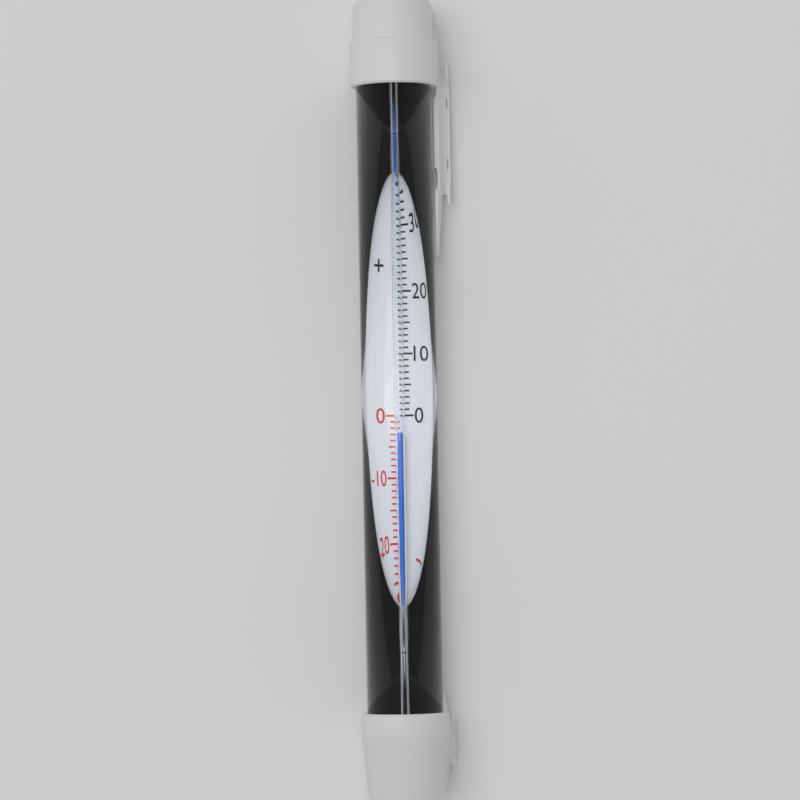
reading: -3 °C
